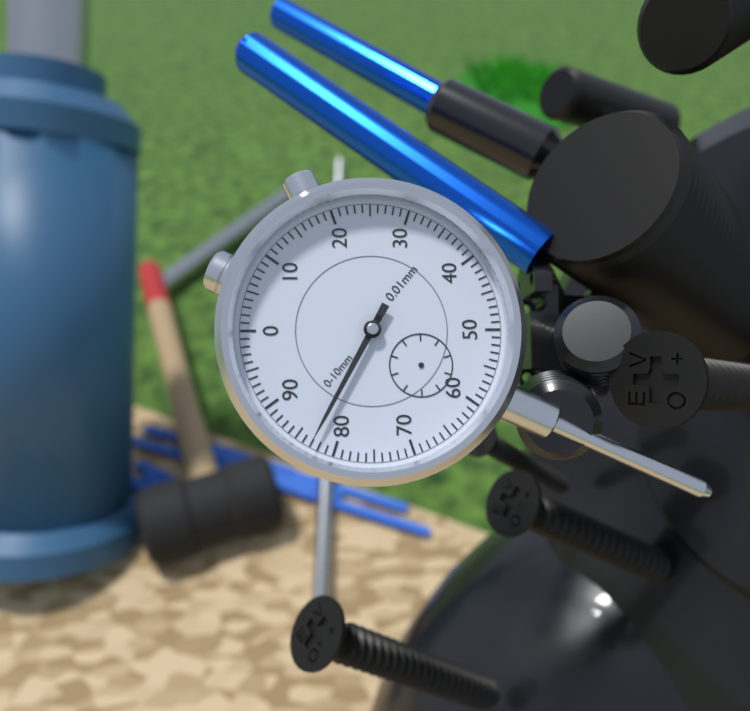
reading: 0.83 mm
